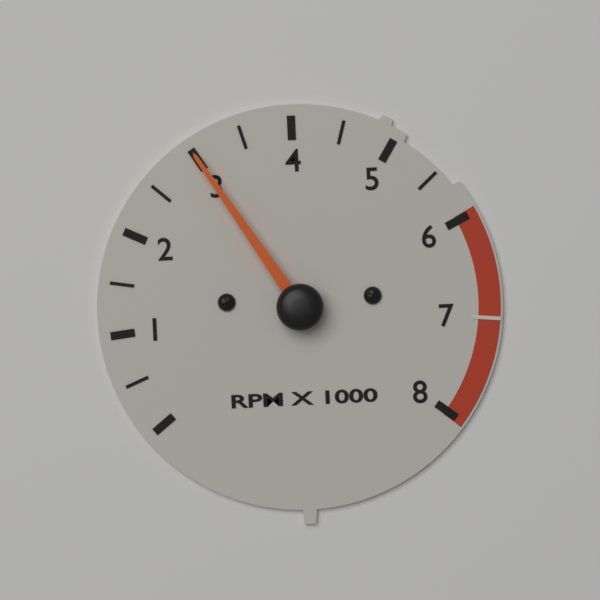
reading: 3000 RPM
